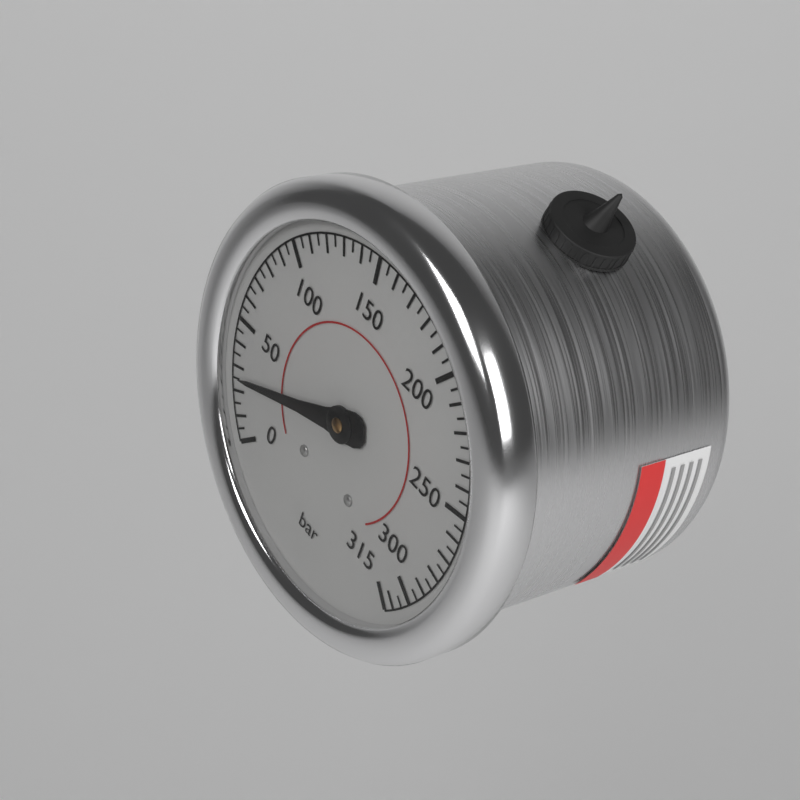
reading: 25 bar
